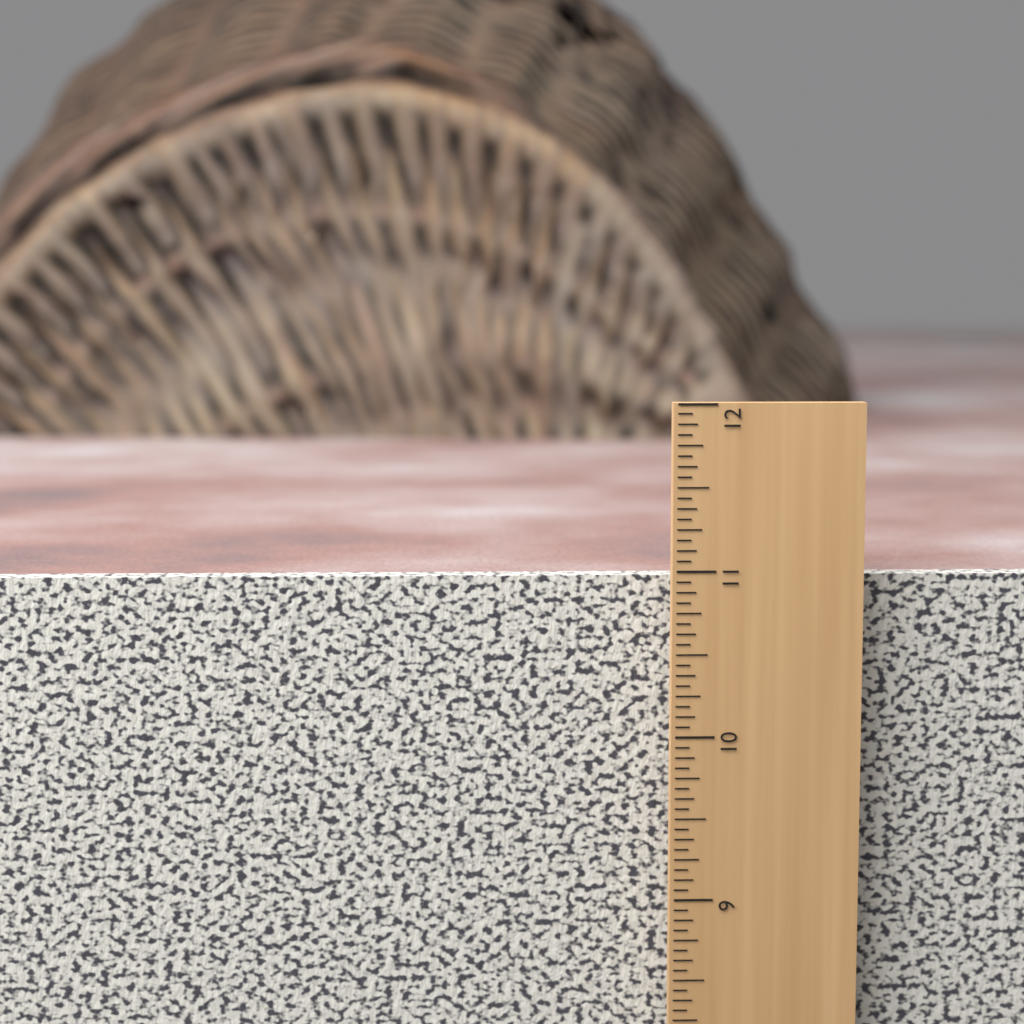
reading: 10.9375 in
